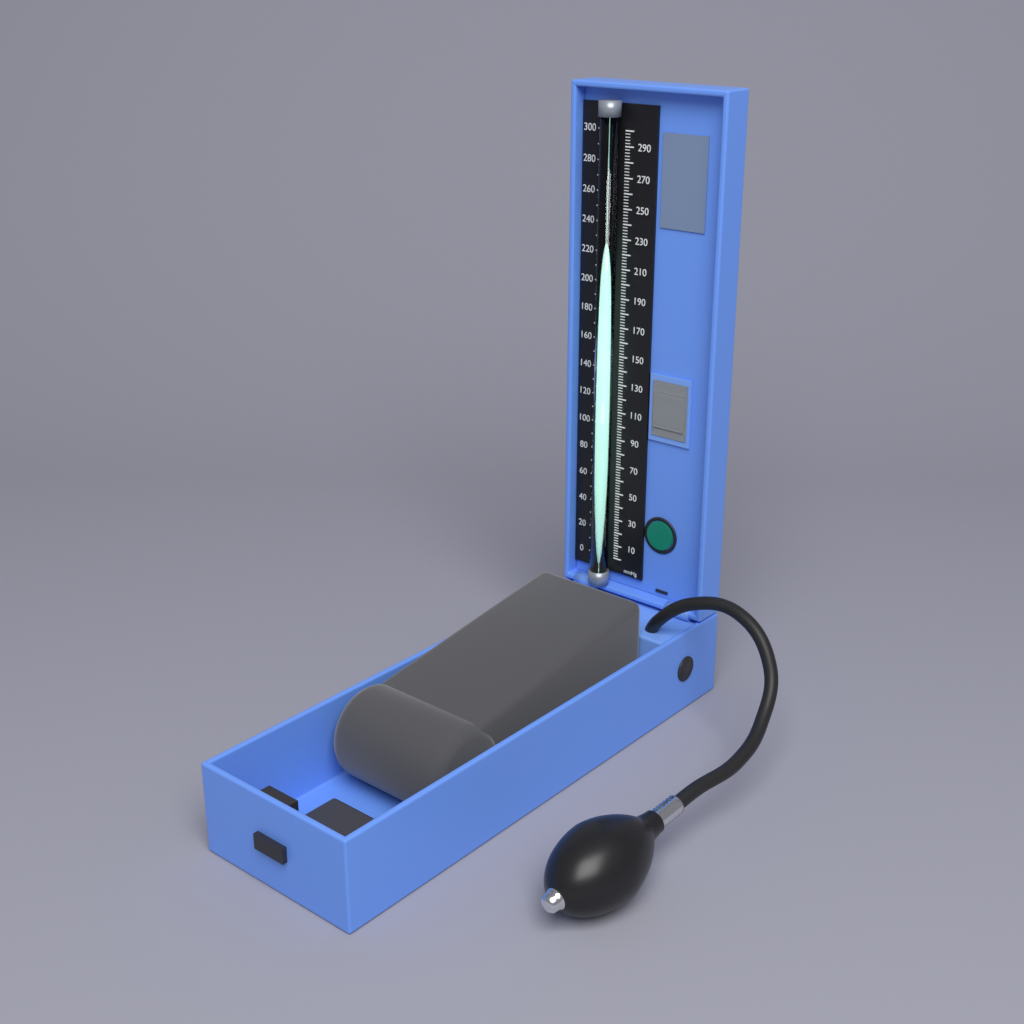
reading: 238 mmHg
